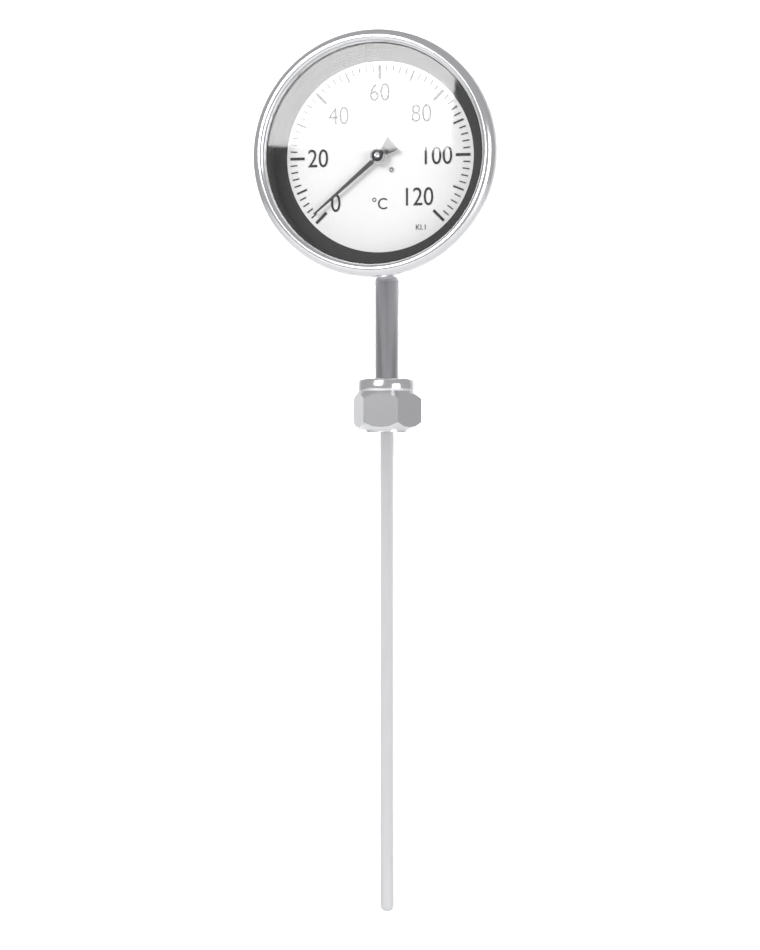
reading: 2 °C
